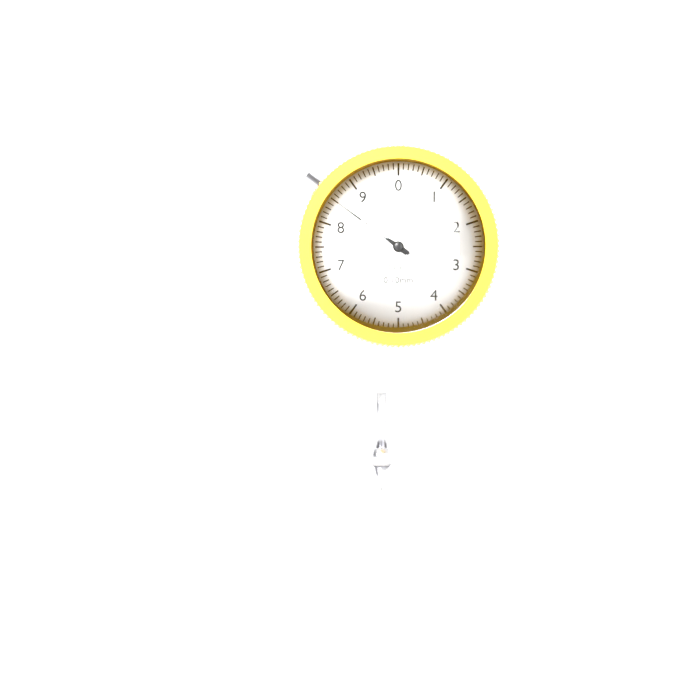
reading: 8.5 mm
